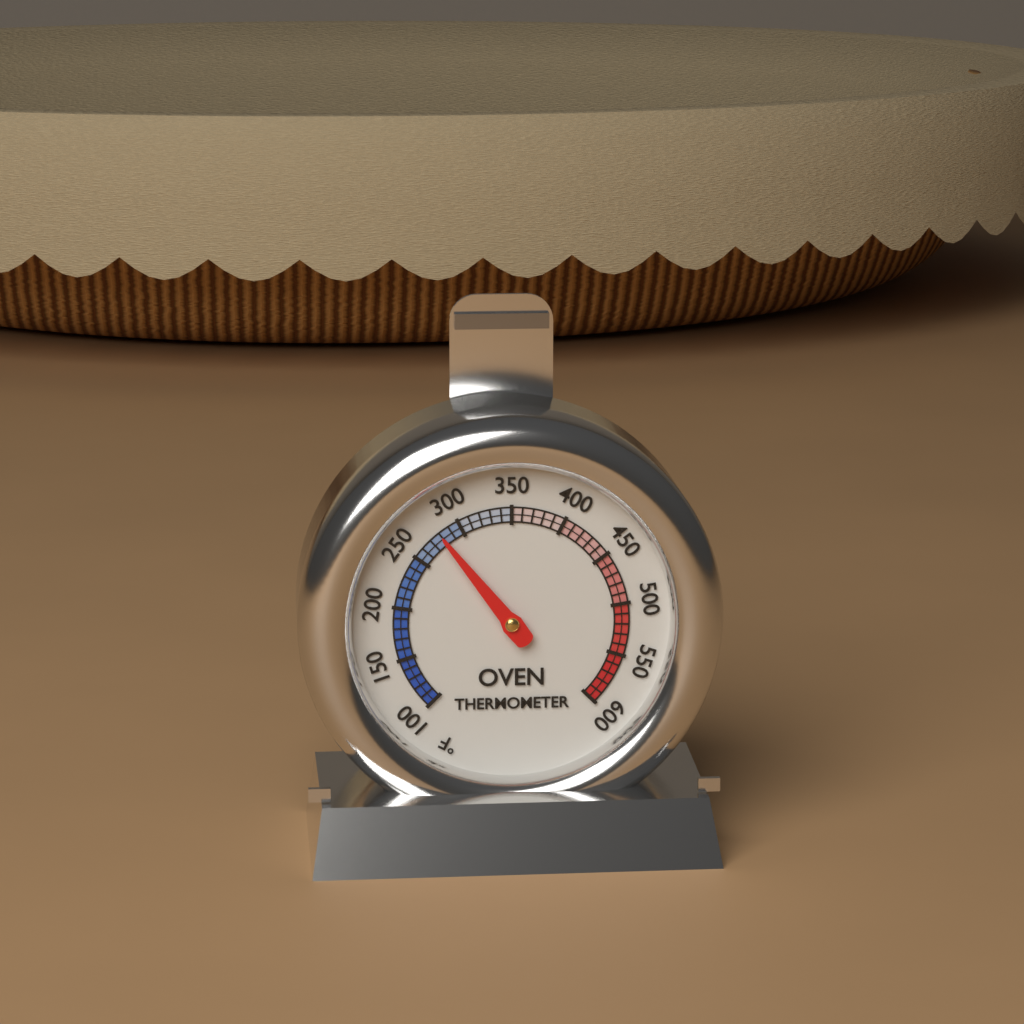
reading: 280 °F
